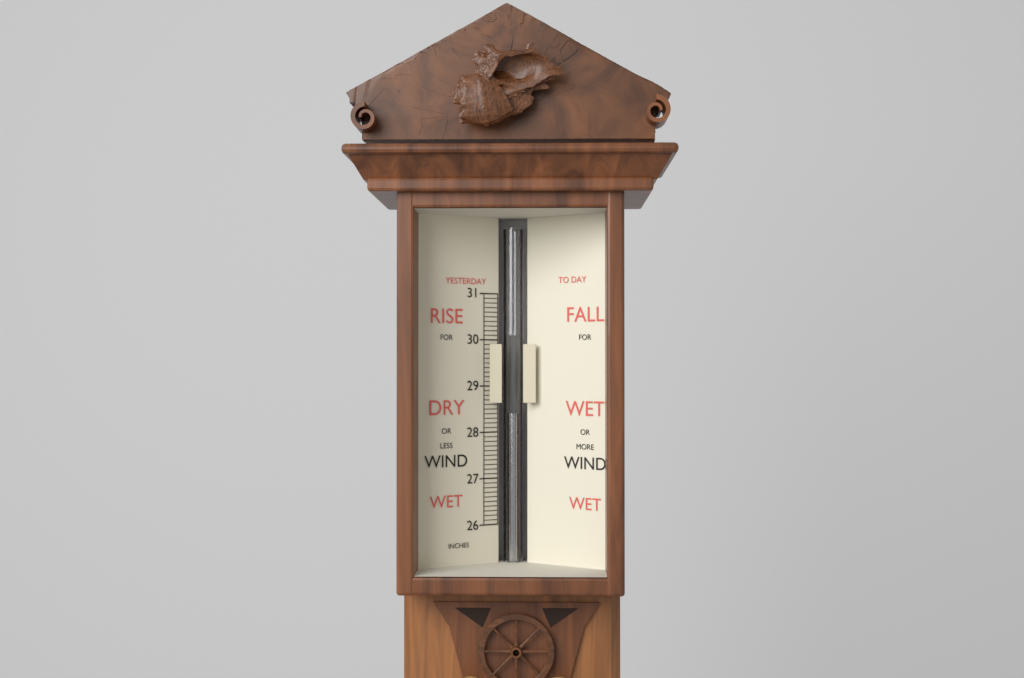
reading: 28.4 in
